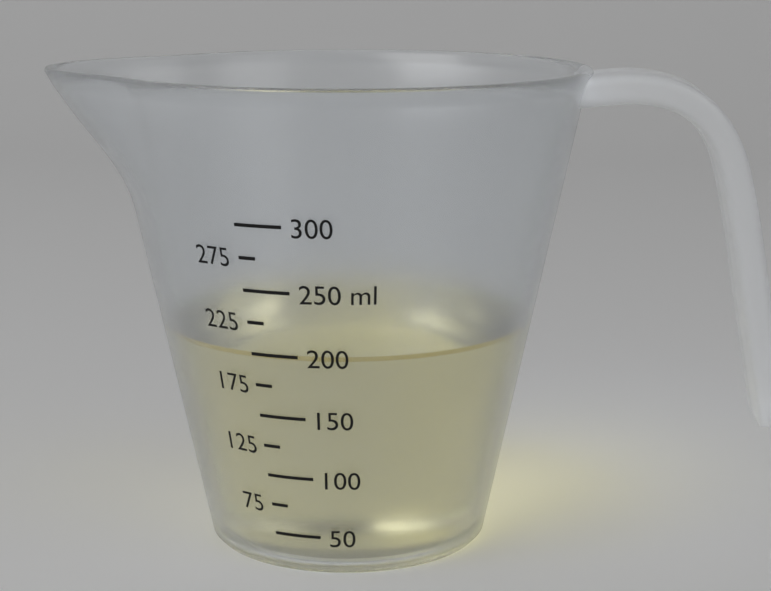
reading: 200 ml
